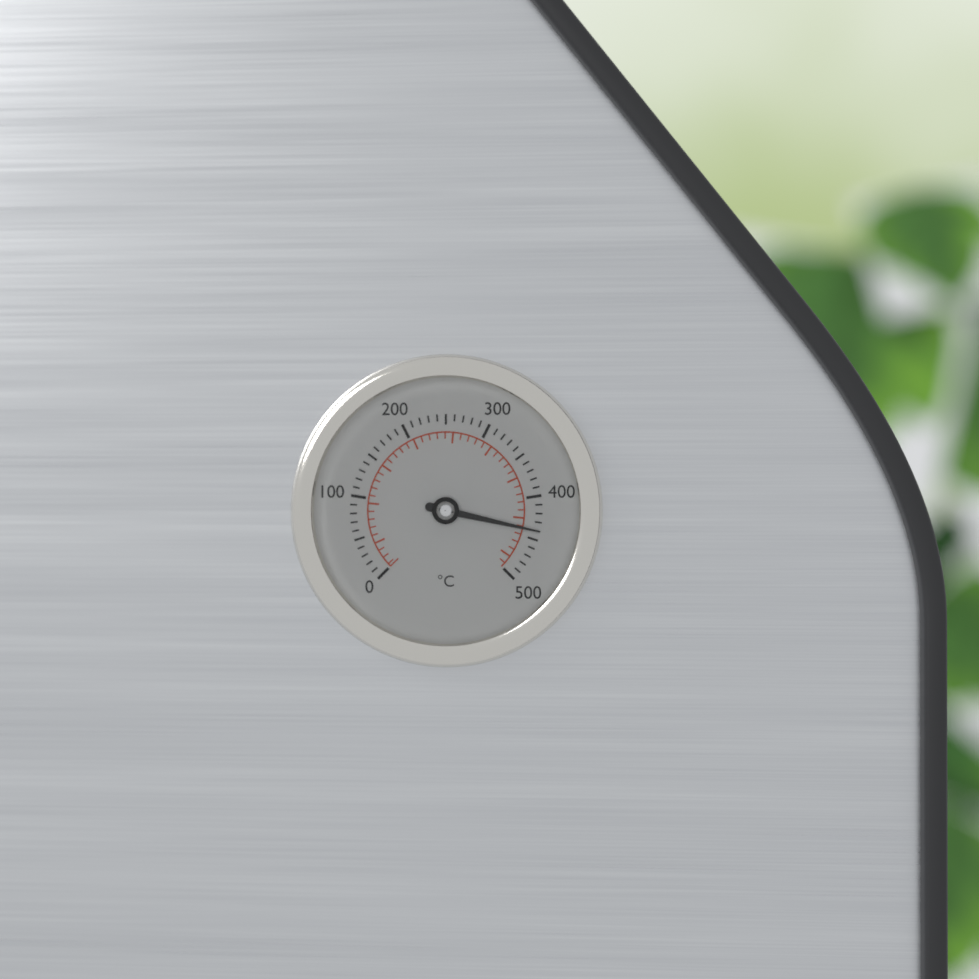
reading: 440 °C
